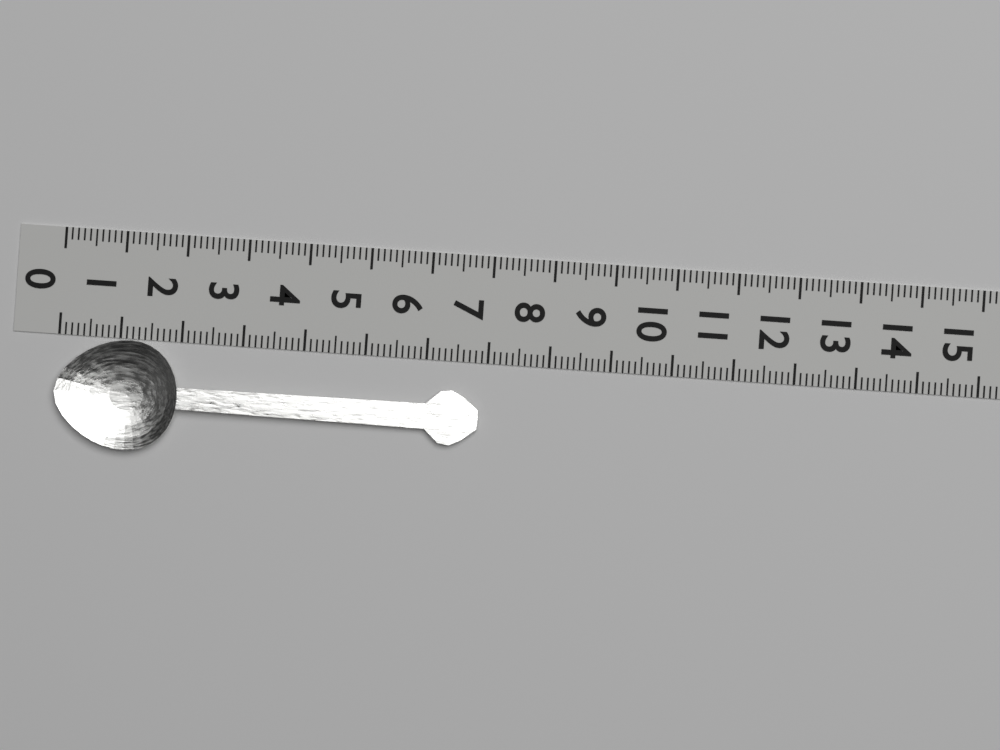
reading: 6.9 (no unit)
